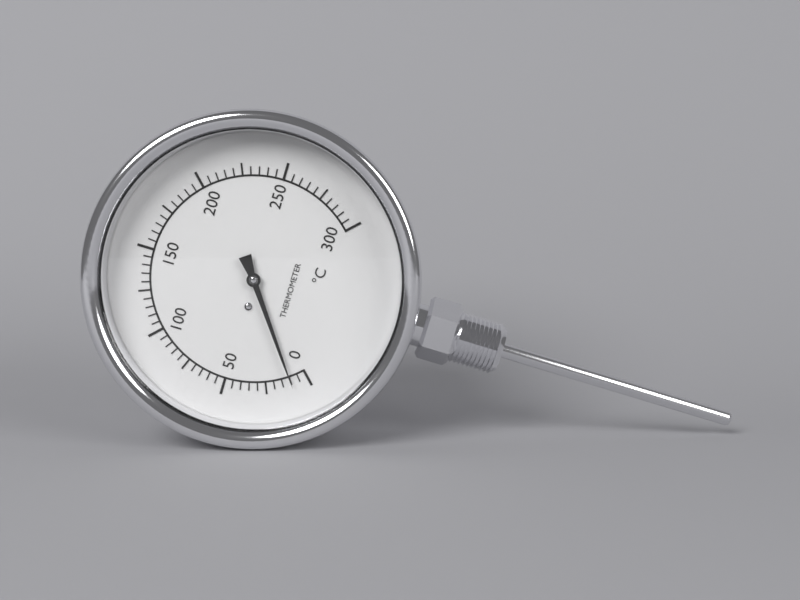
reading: 10 °C
